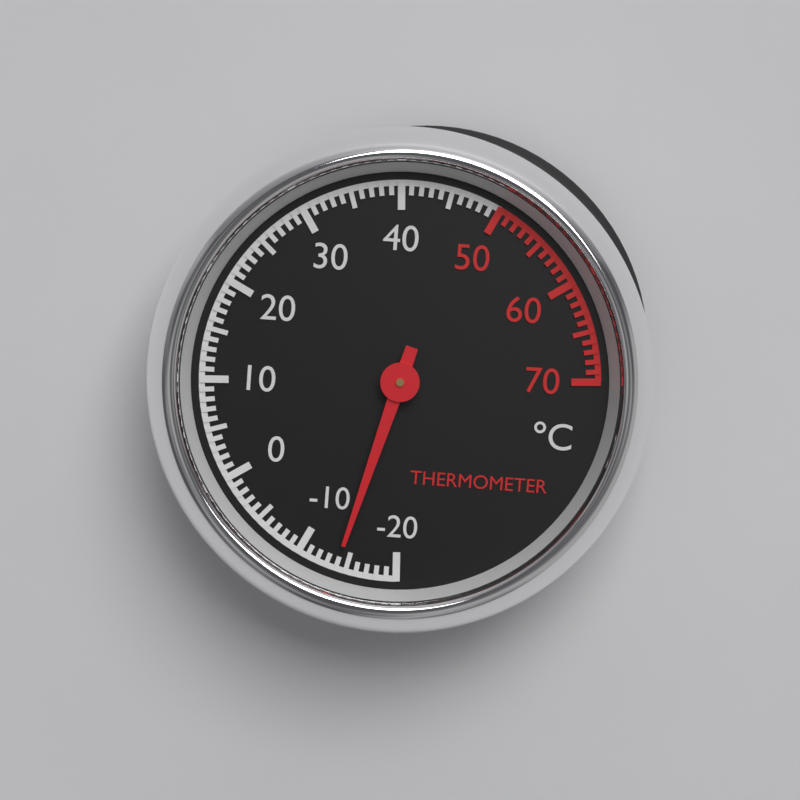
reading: -14 °C
